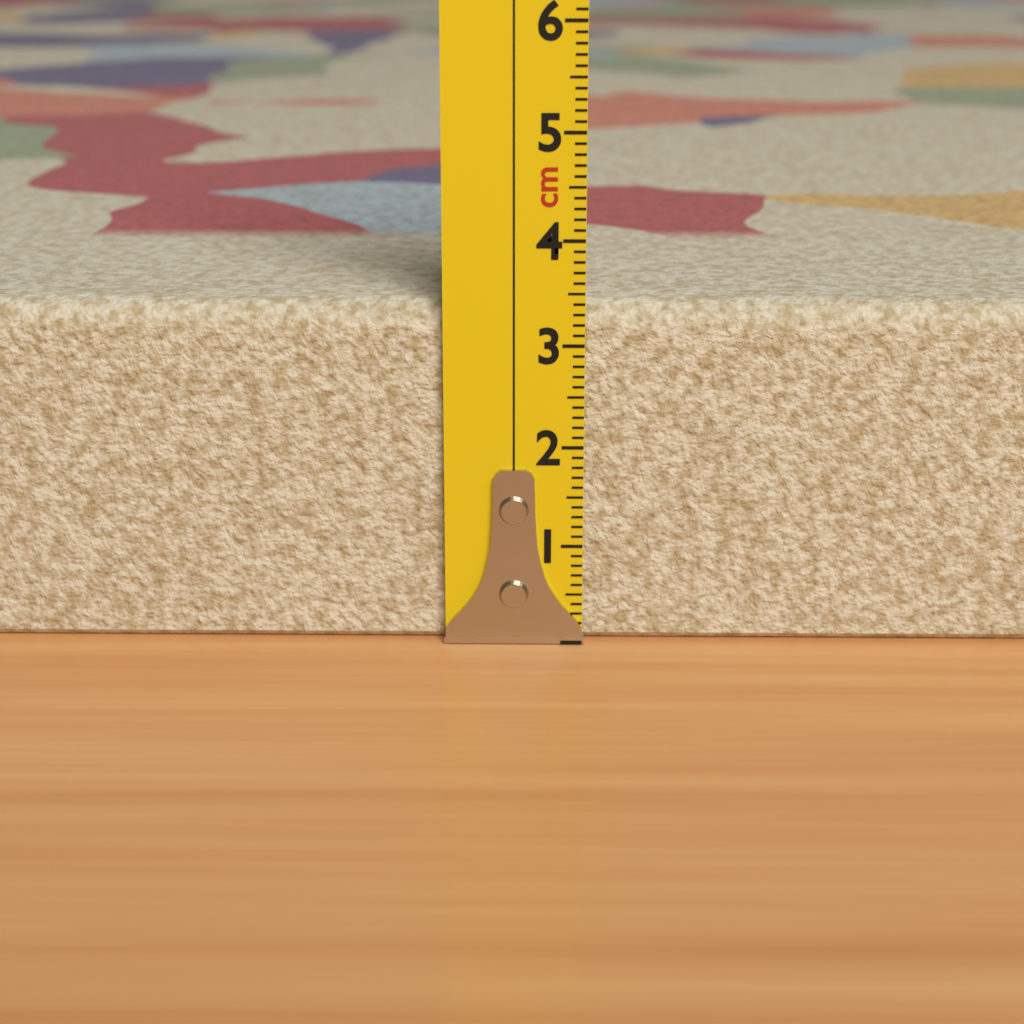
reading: 3.4 cm
